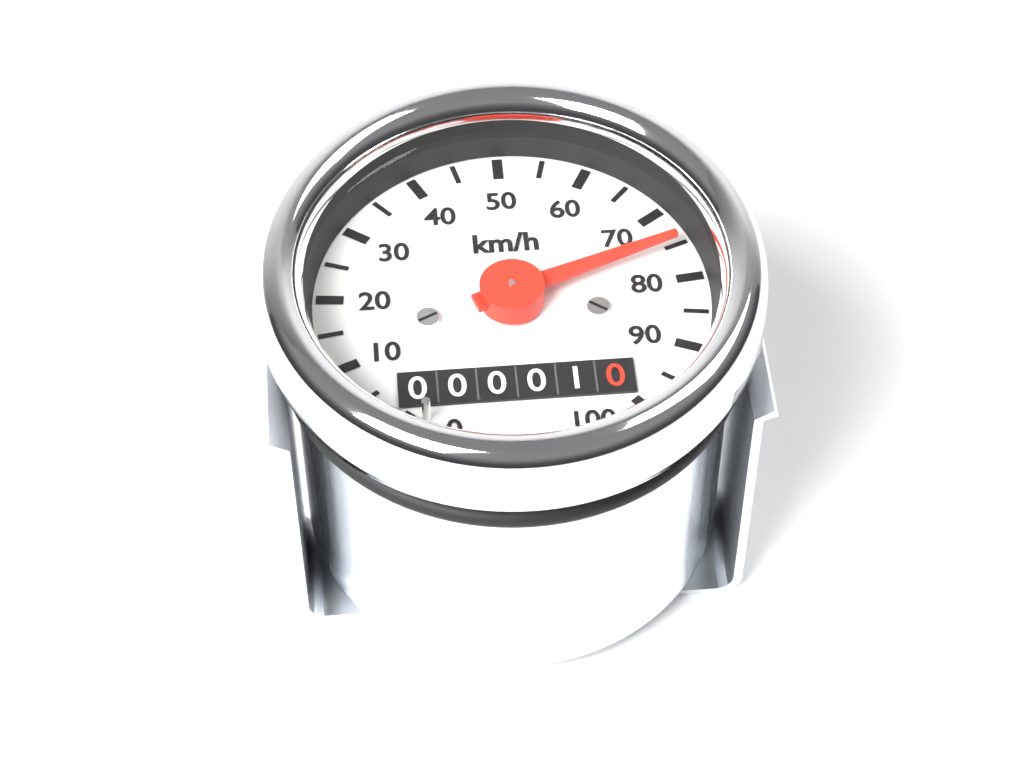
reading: 75 km/h
